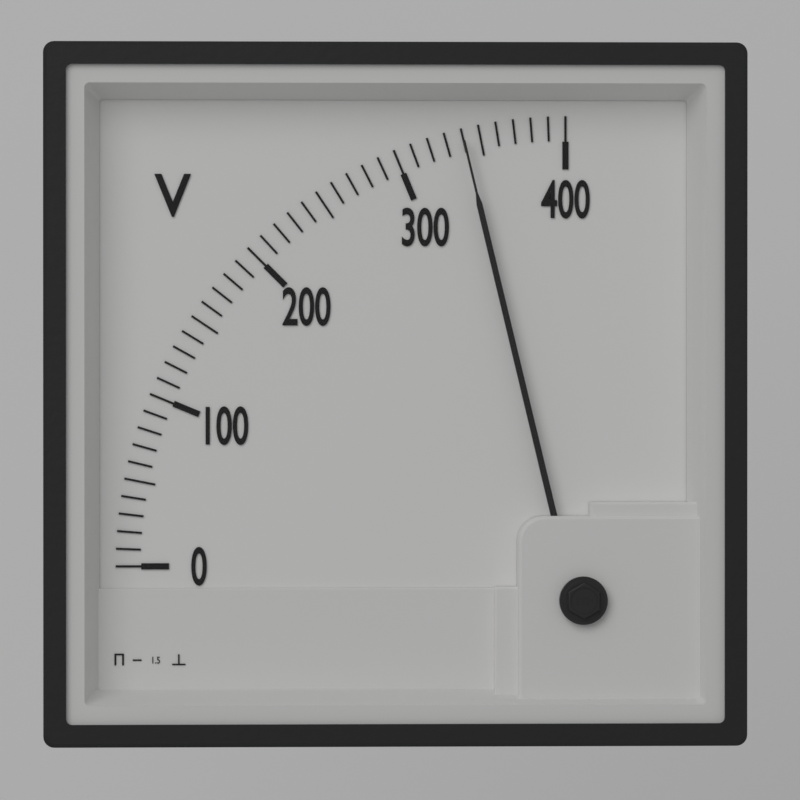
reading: 340 V
